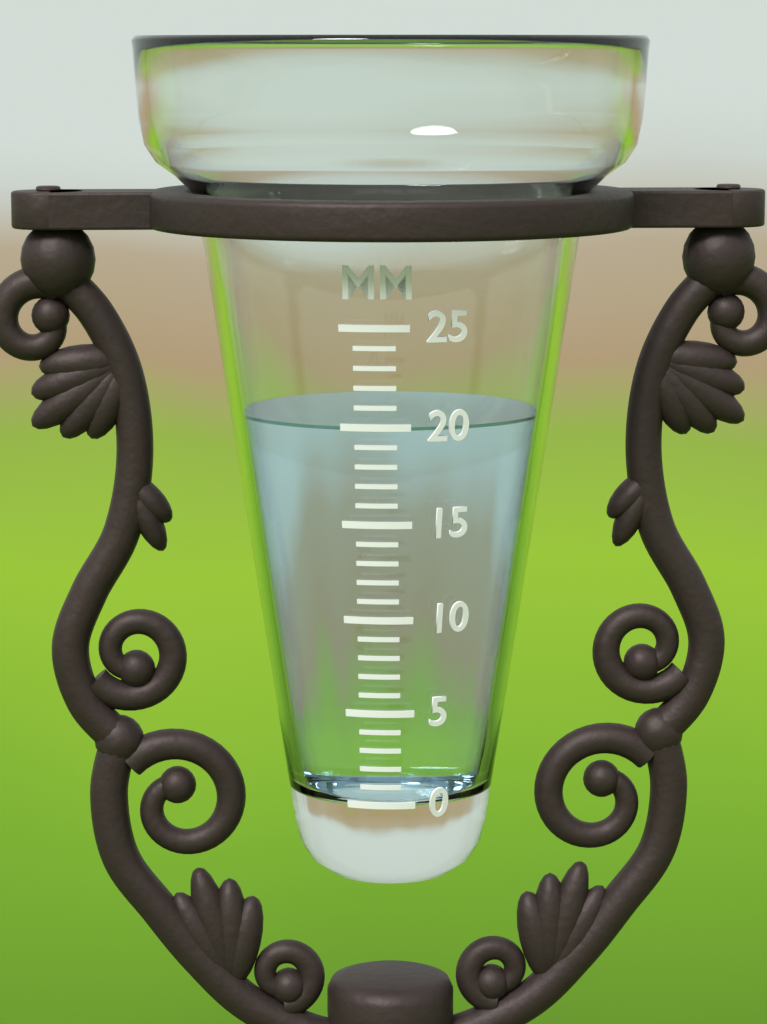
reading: 20 mm
